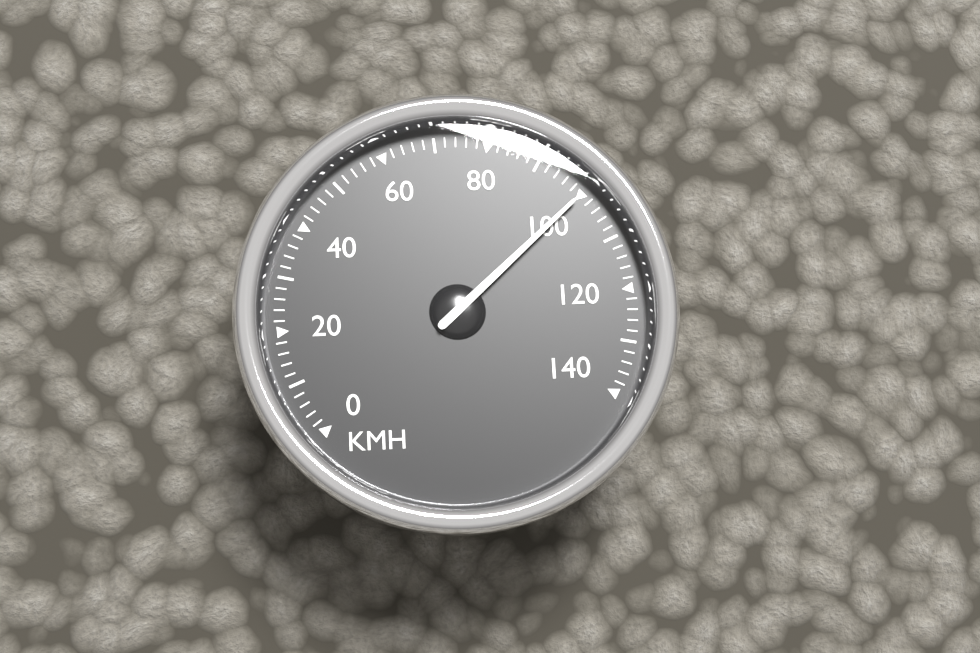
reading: 100 km/h
